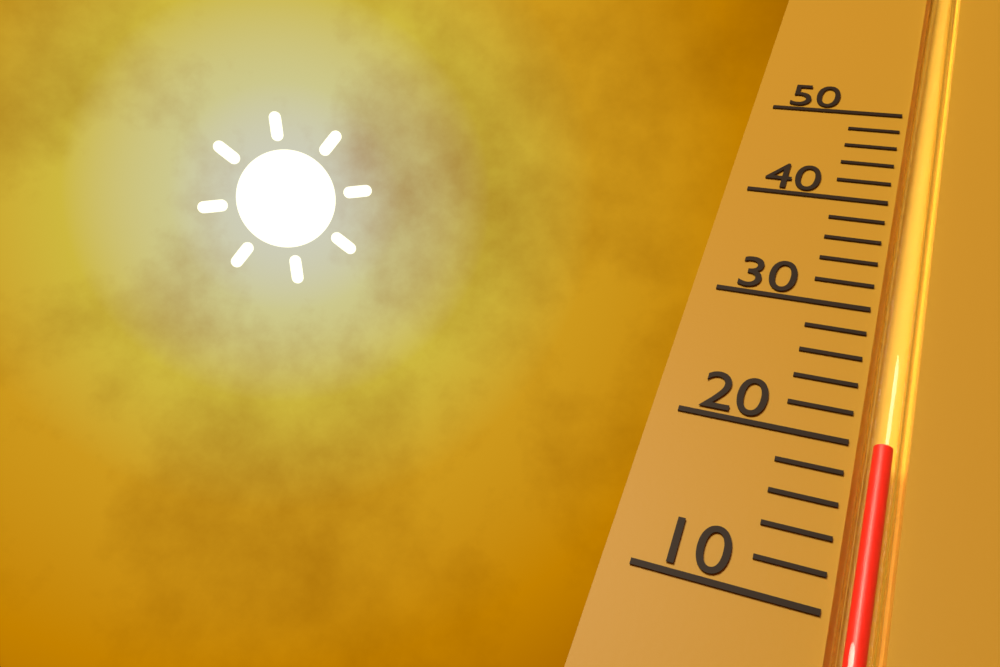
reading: 20 (no unit)
